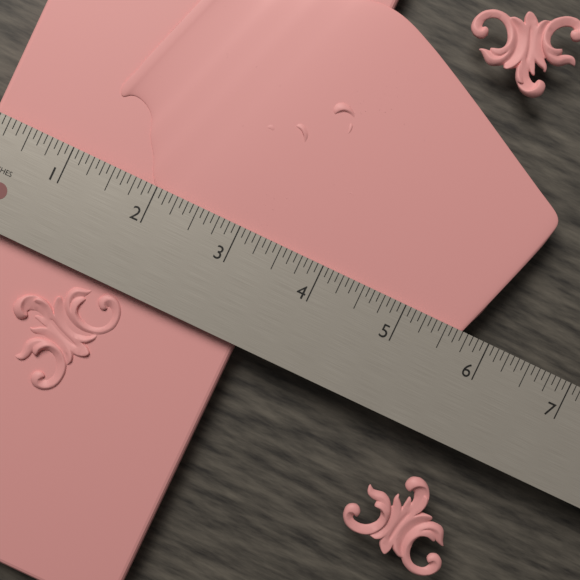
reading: 3.5000 in
